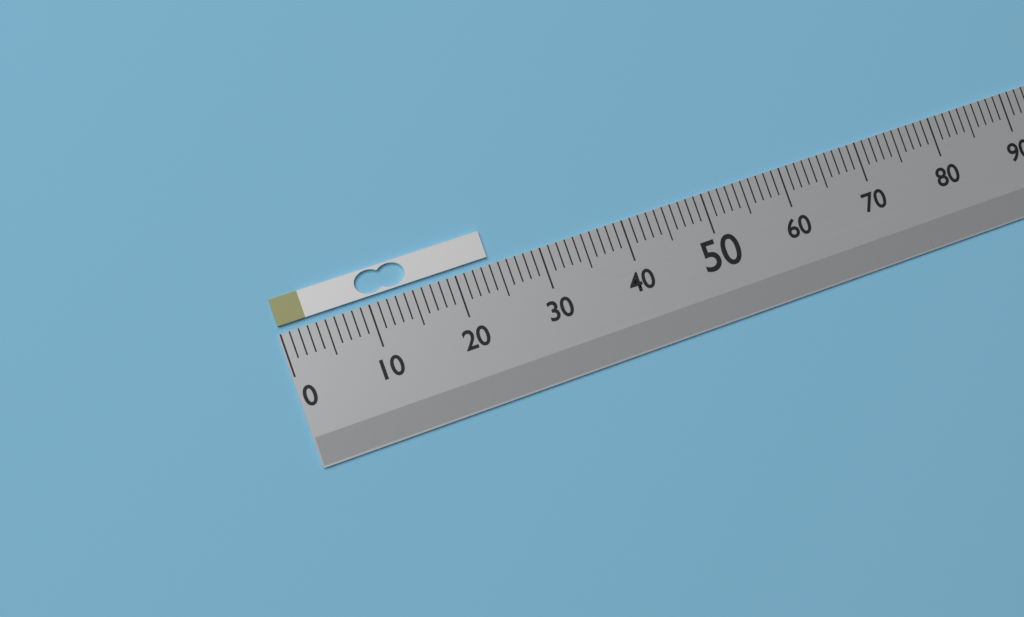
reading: 24 (no unit)
